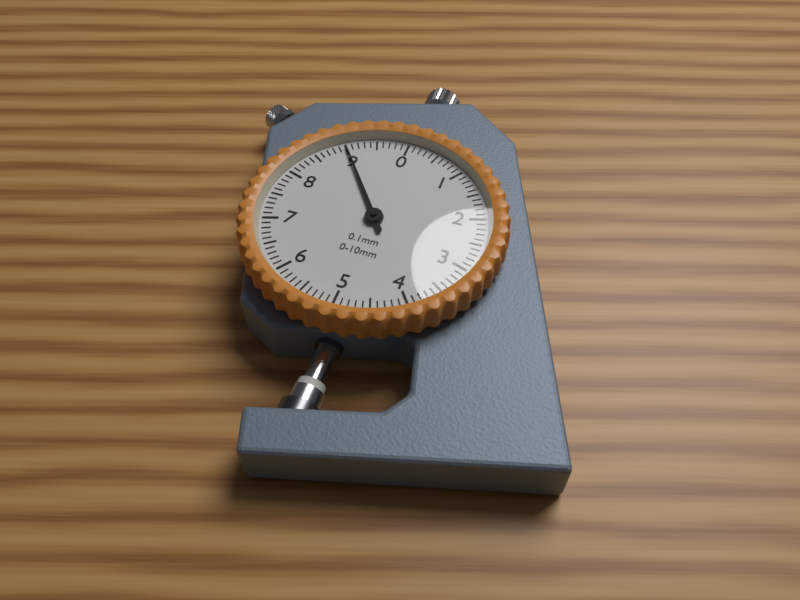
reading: 9.0 mm
